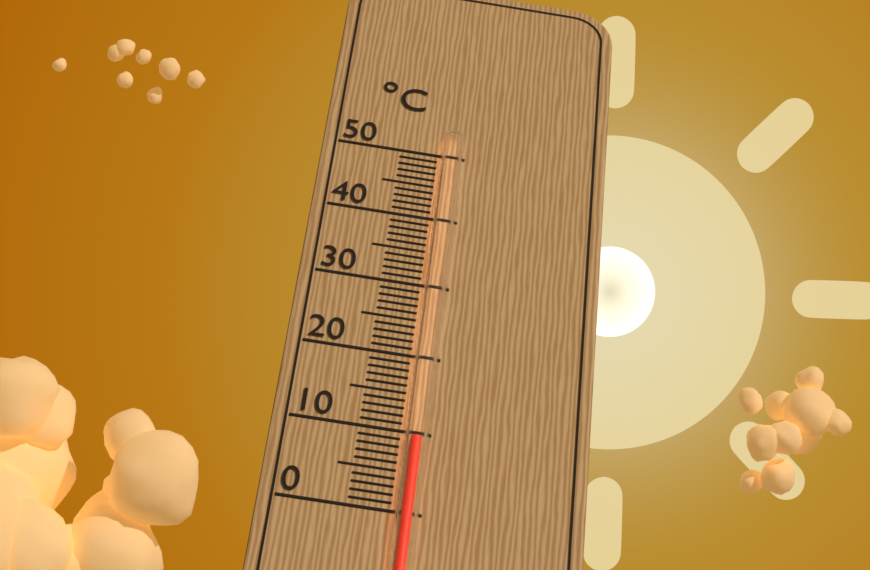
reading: 9 °C
